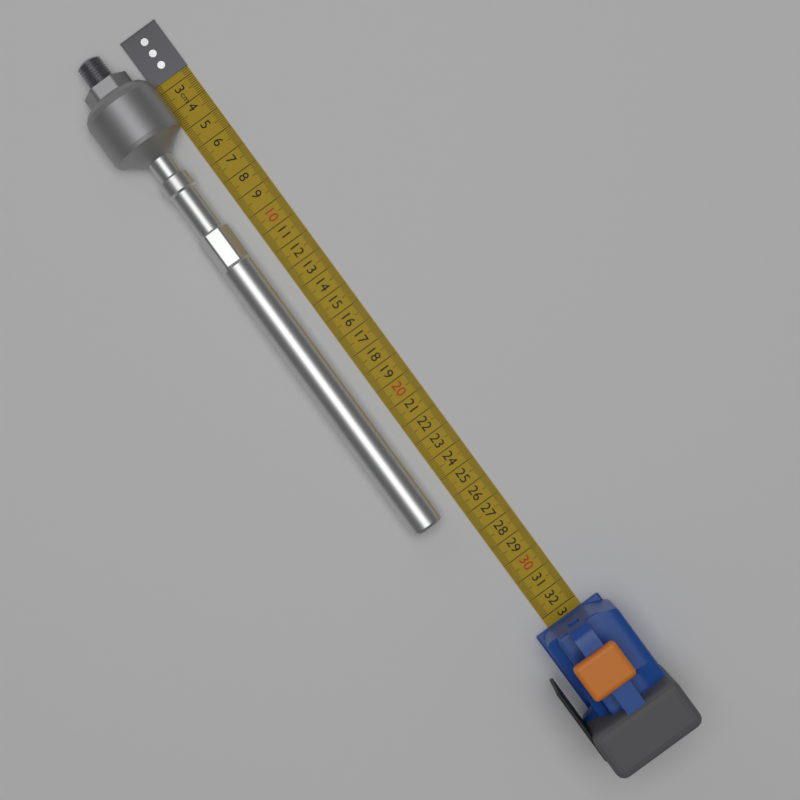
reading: 26.4 cm
